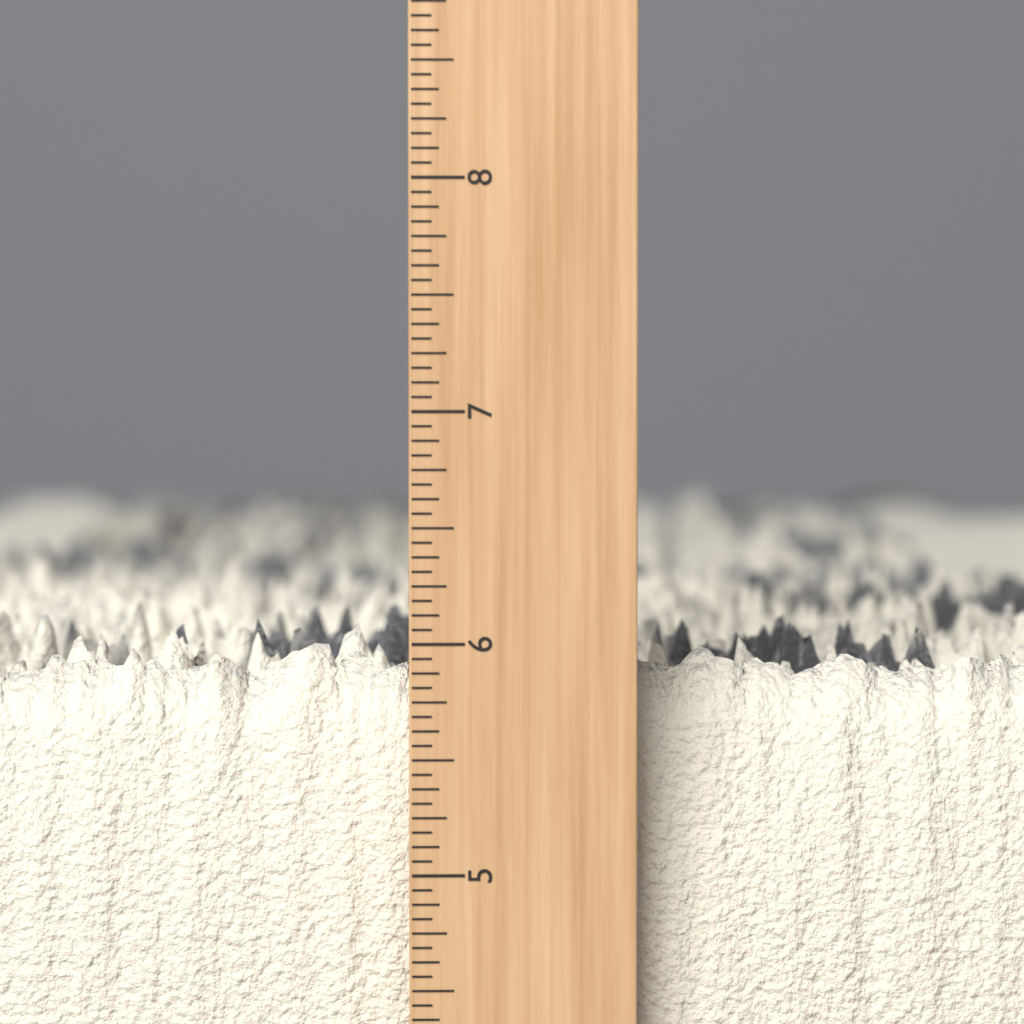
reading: 6.0625 inch
